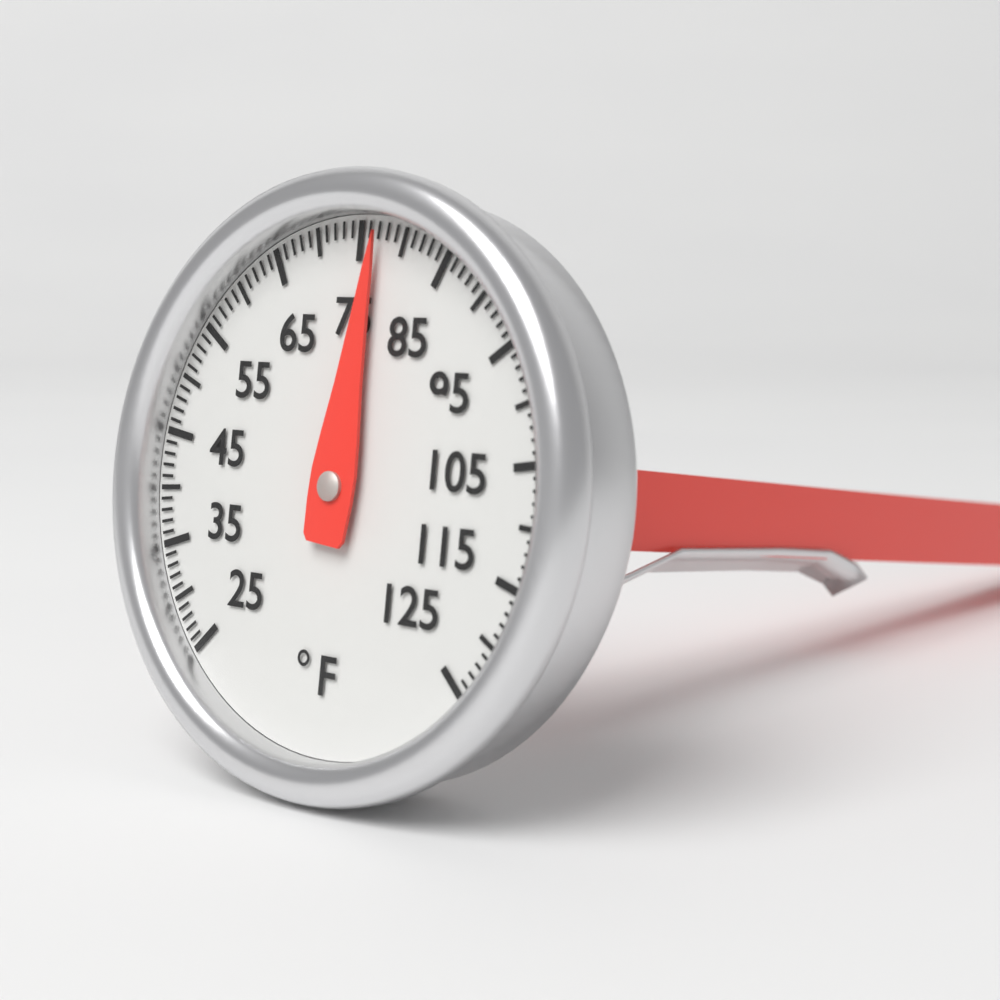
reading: 77 °F
